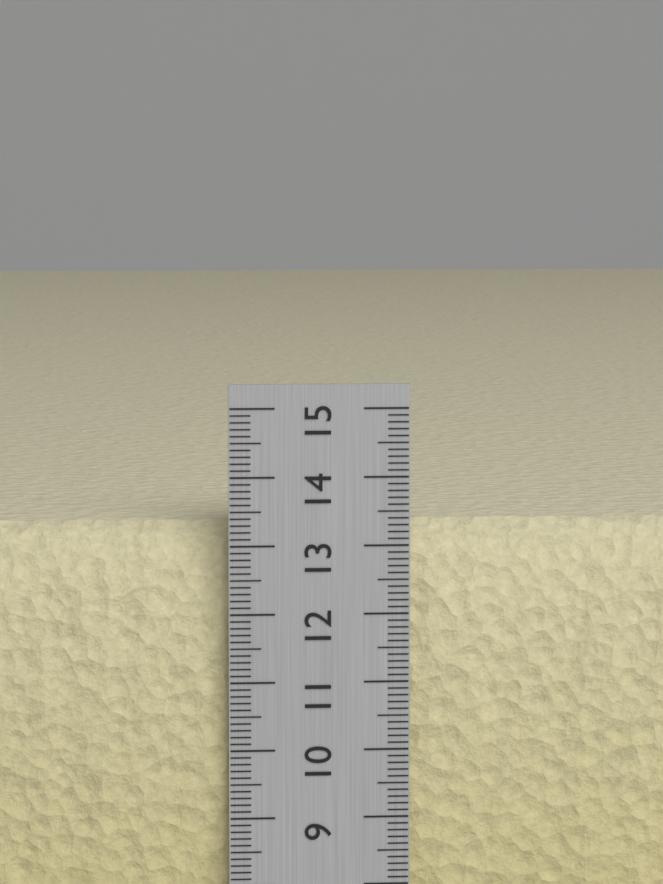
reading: 13.3 cm
